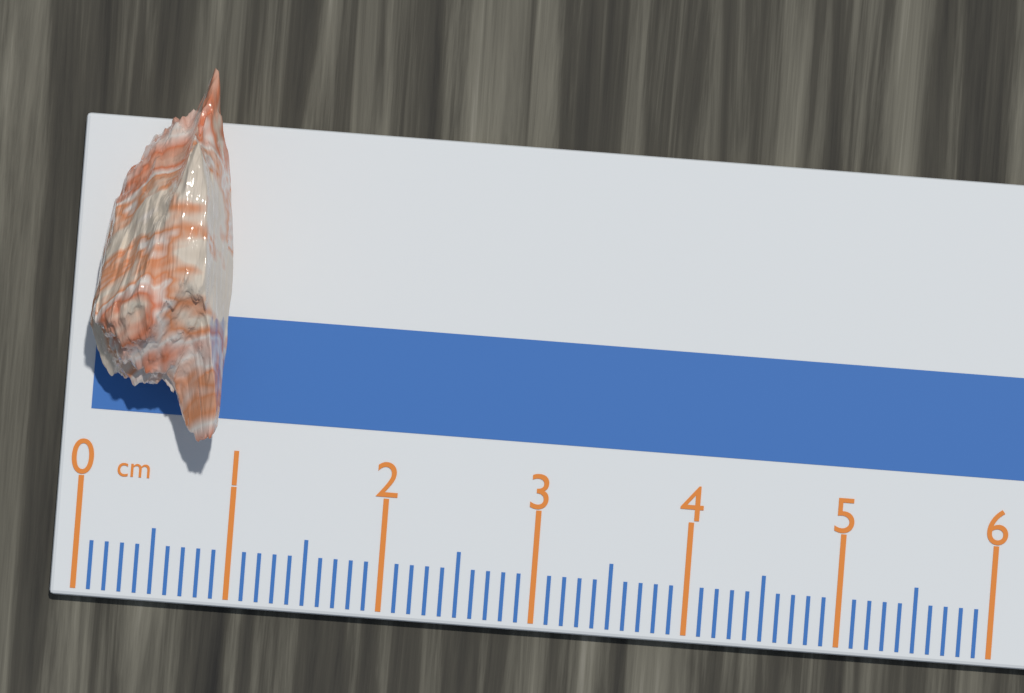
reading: 0.9 cm
